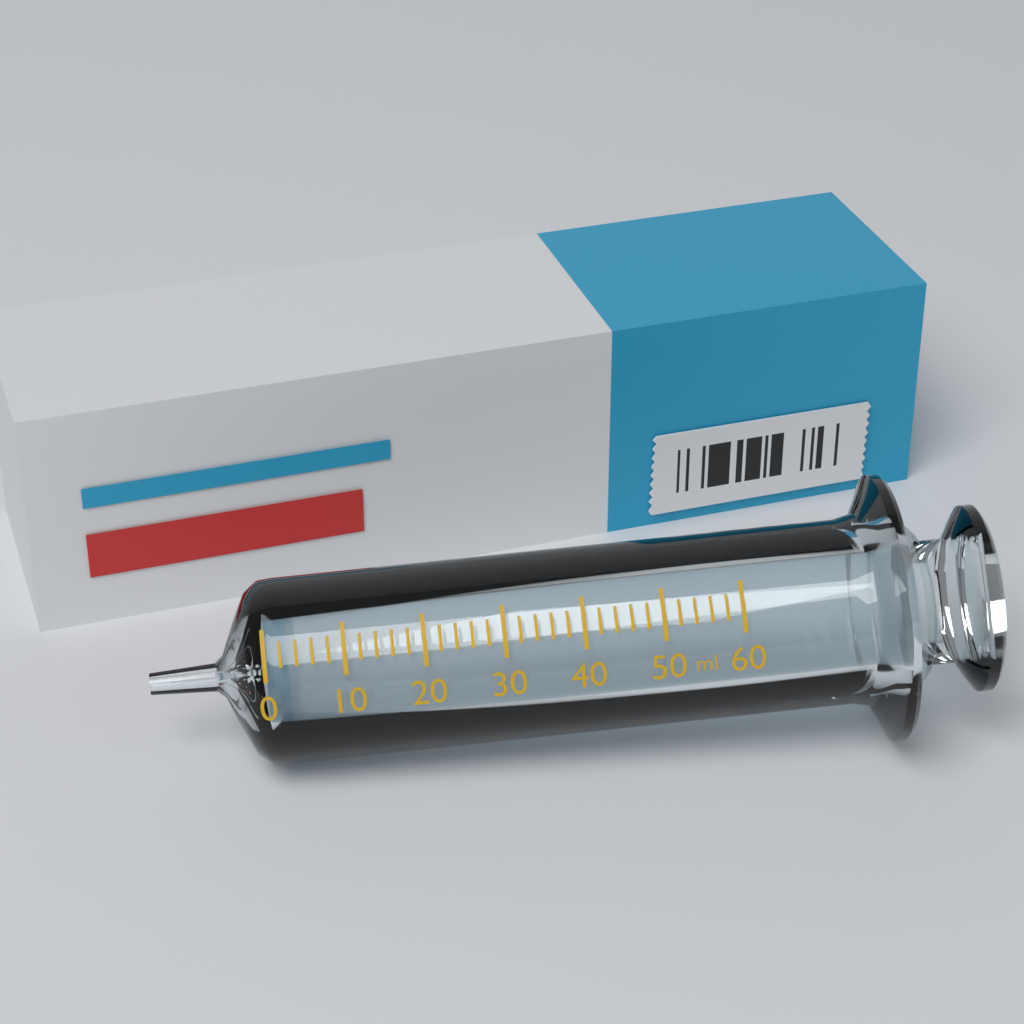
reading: 0 ml
